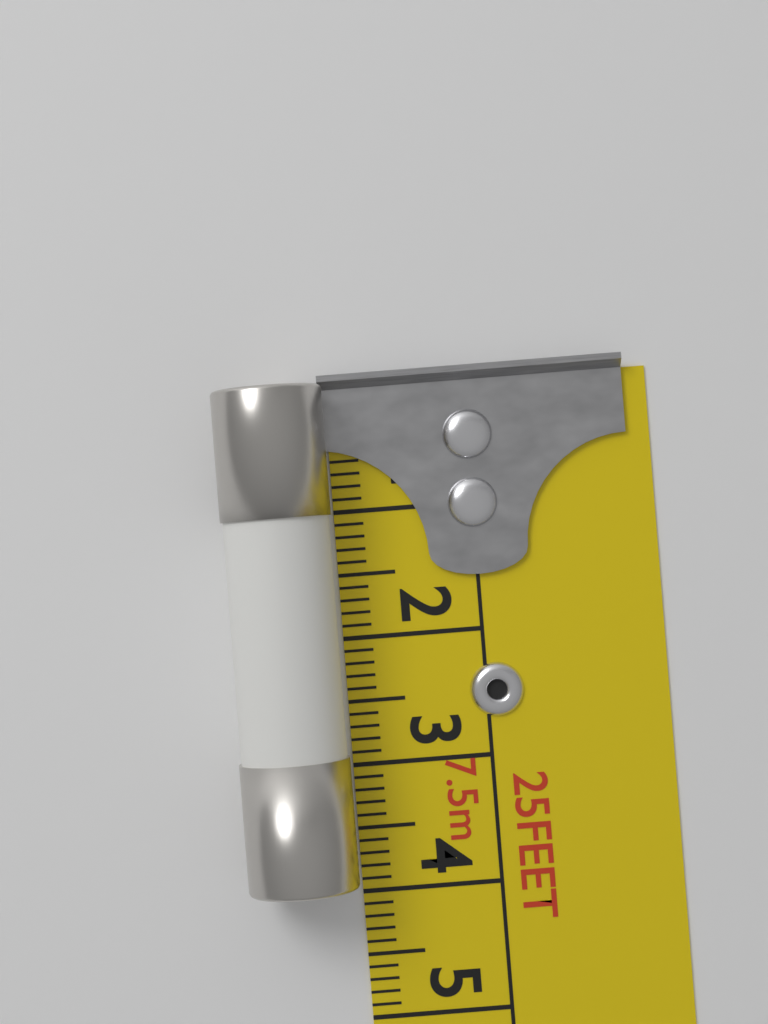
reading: 3.9 cm
